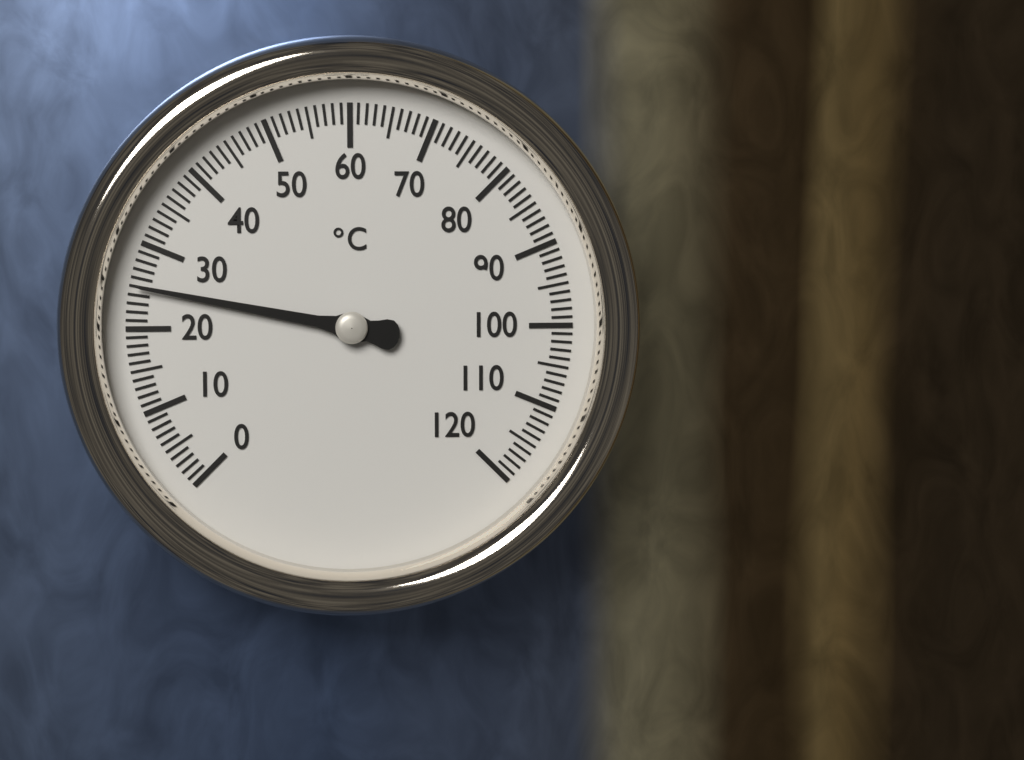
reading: 25 °C
